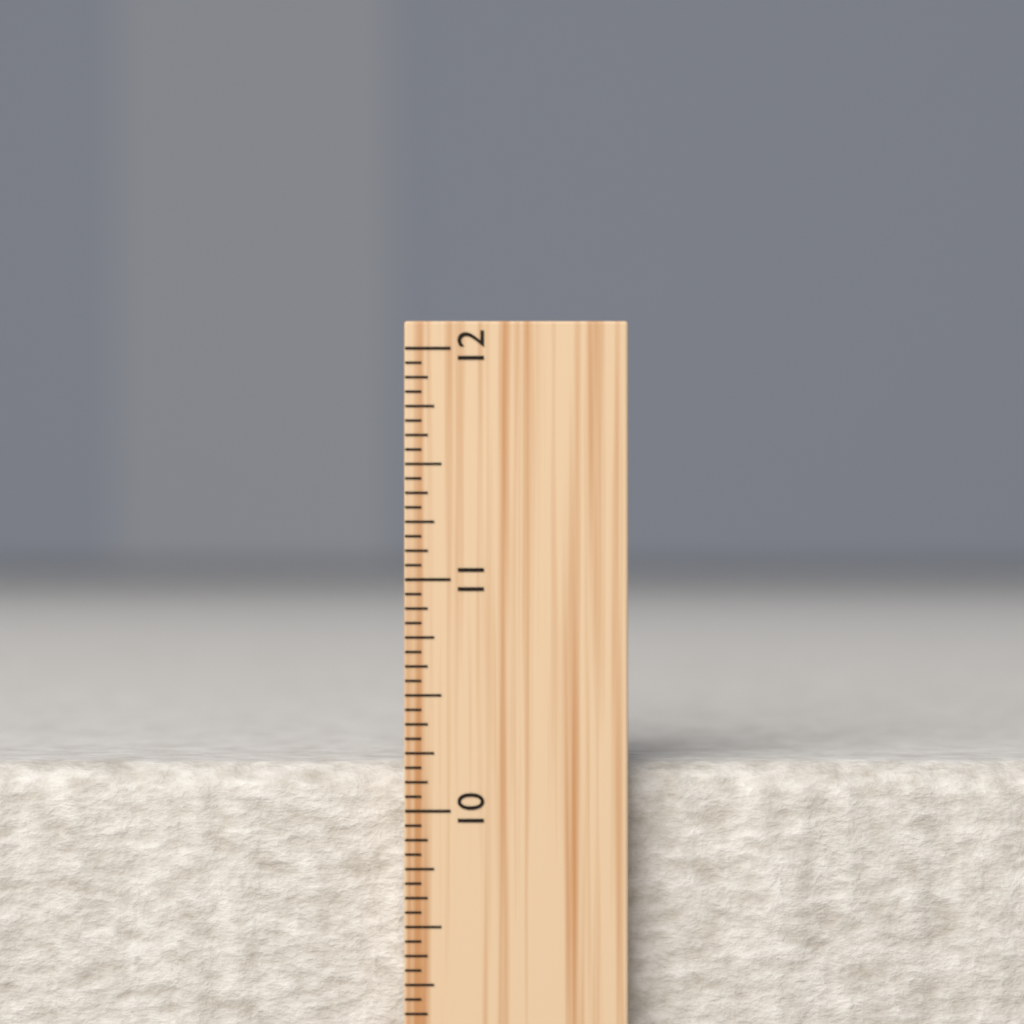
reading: 10.1875 inch
